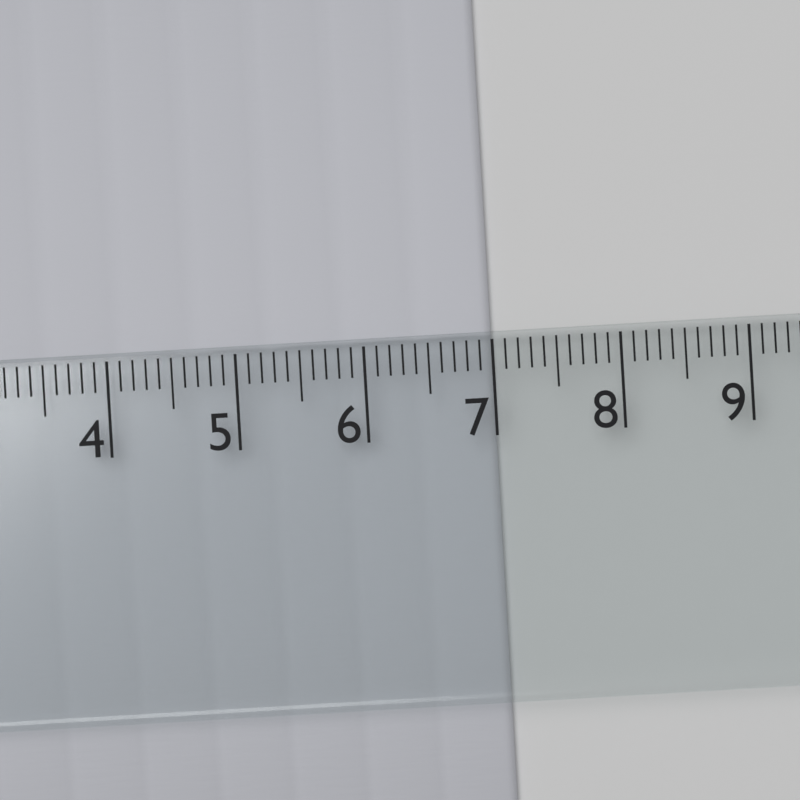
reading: 7.0 cm
